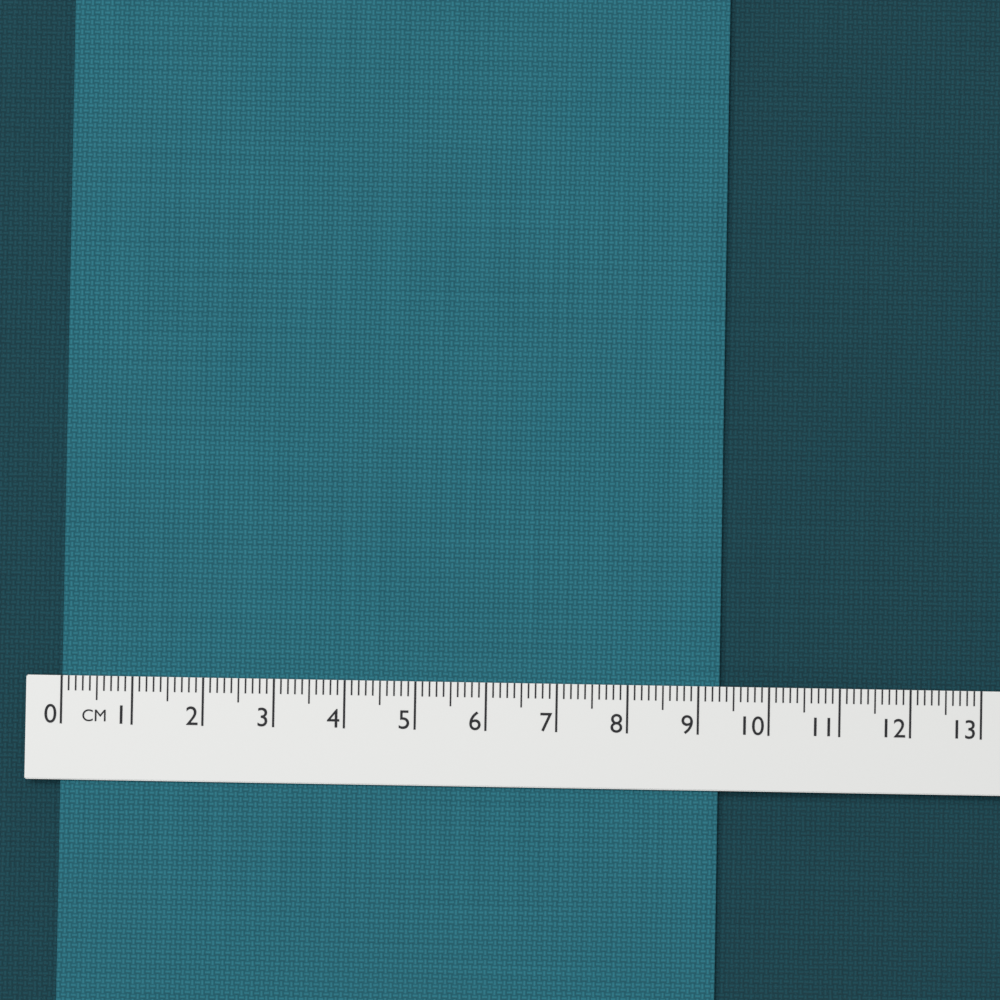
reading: 9.3 cm
